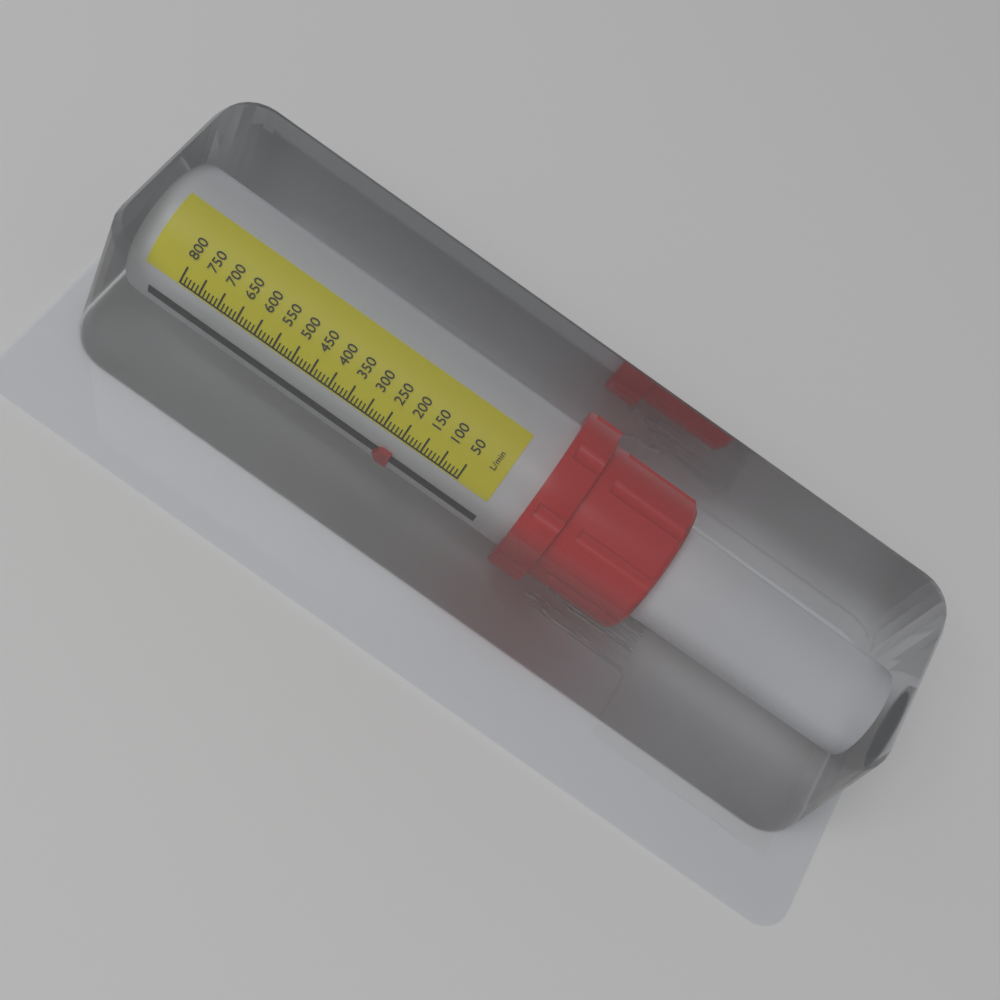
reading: 200 L/min
